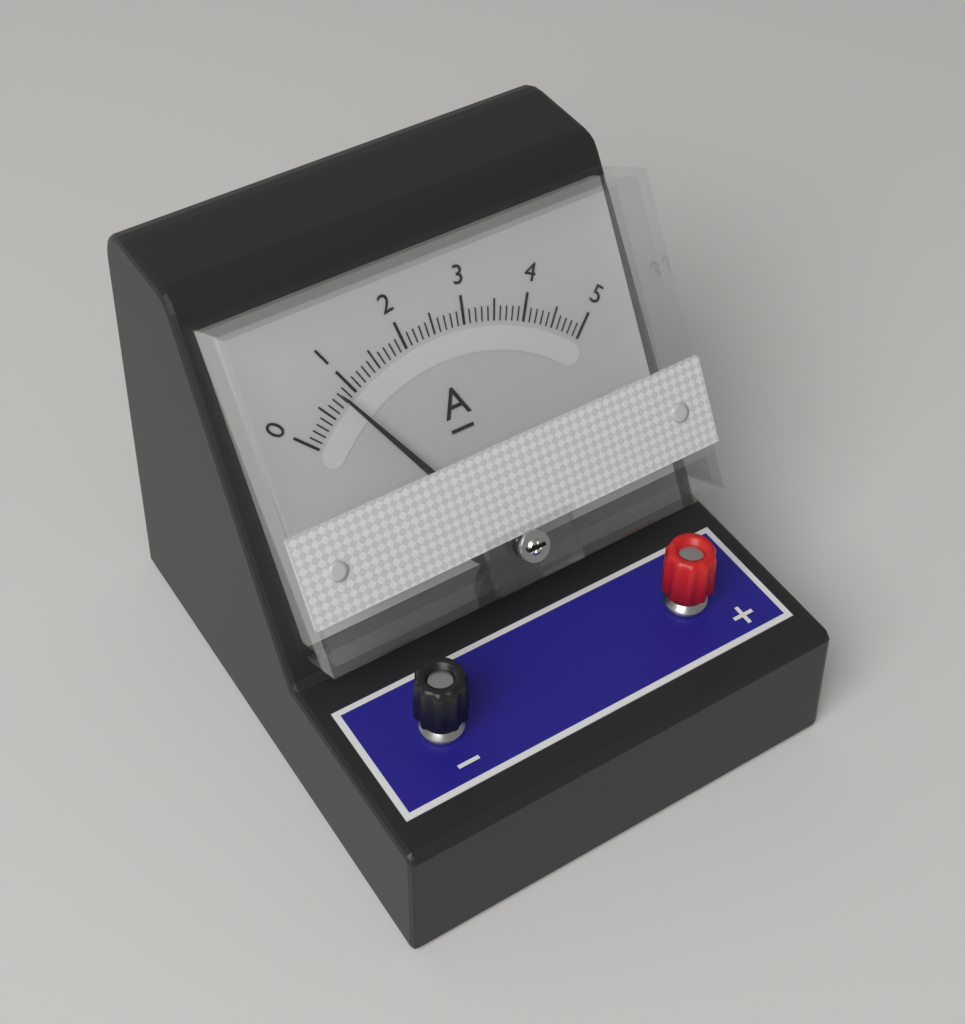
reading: 0.8 A
